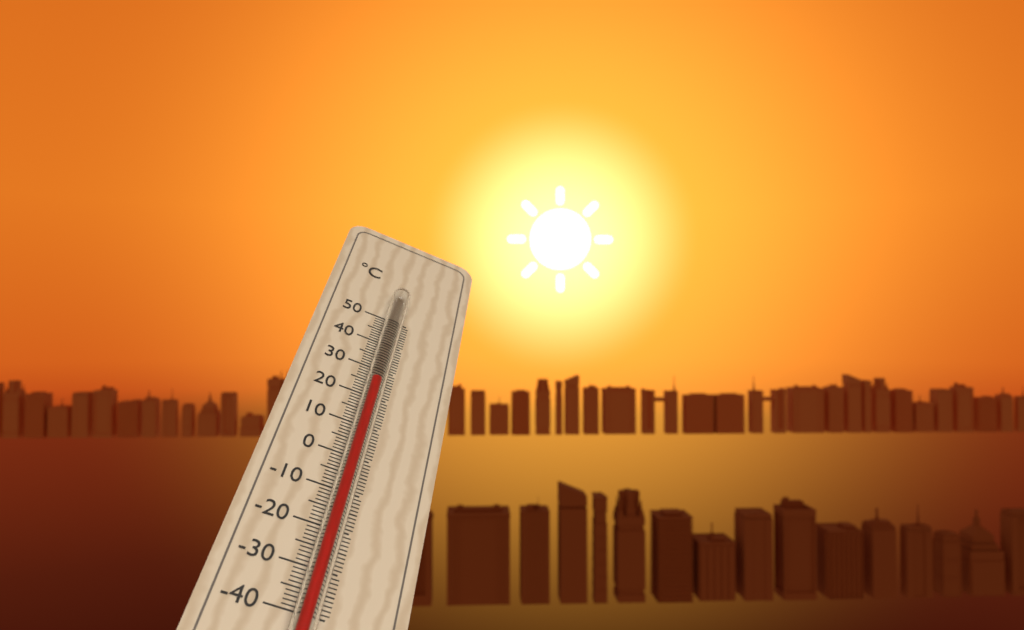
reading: 23 °C
